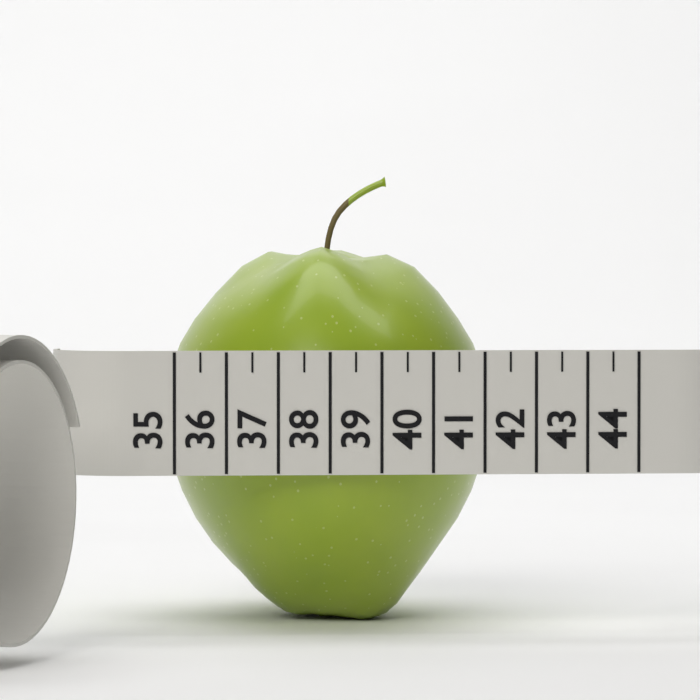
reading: 41.5 (no unit)
